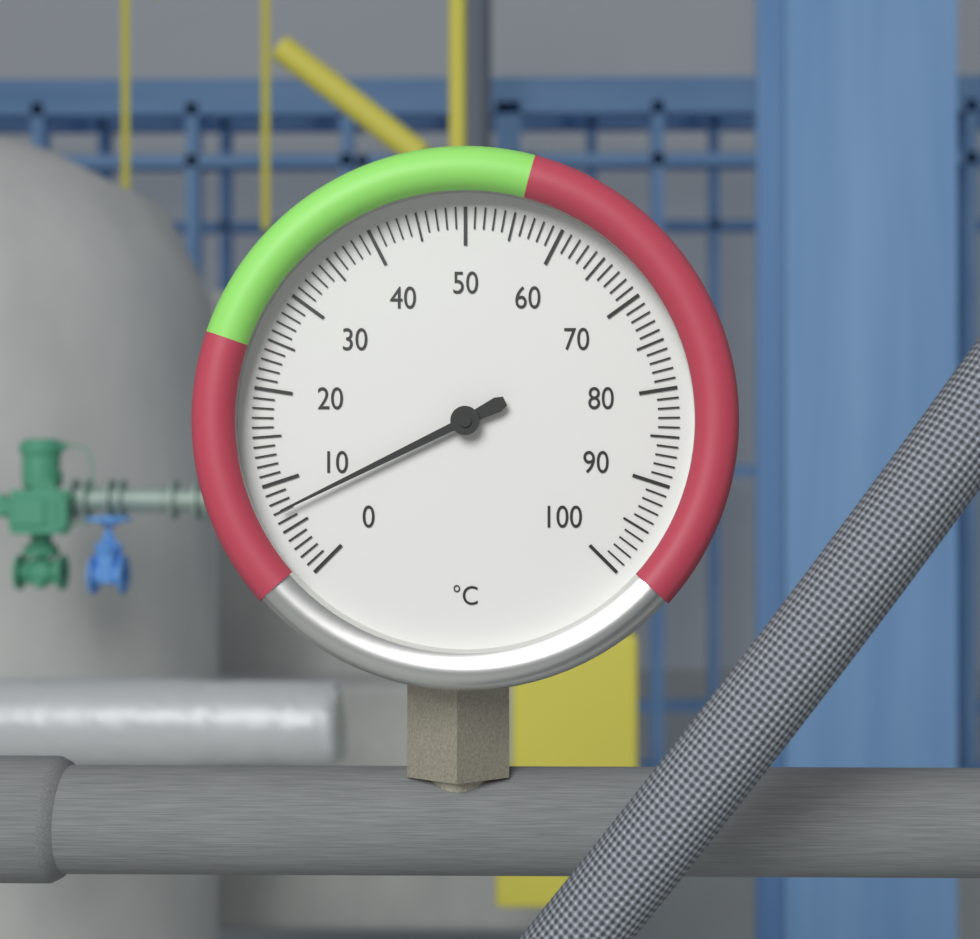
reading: 7 °C
